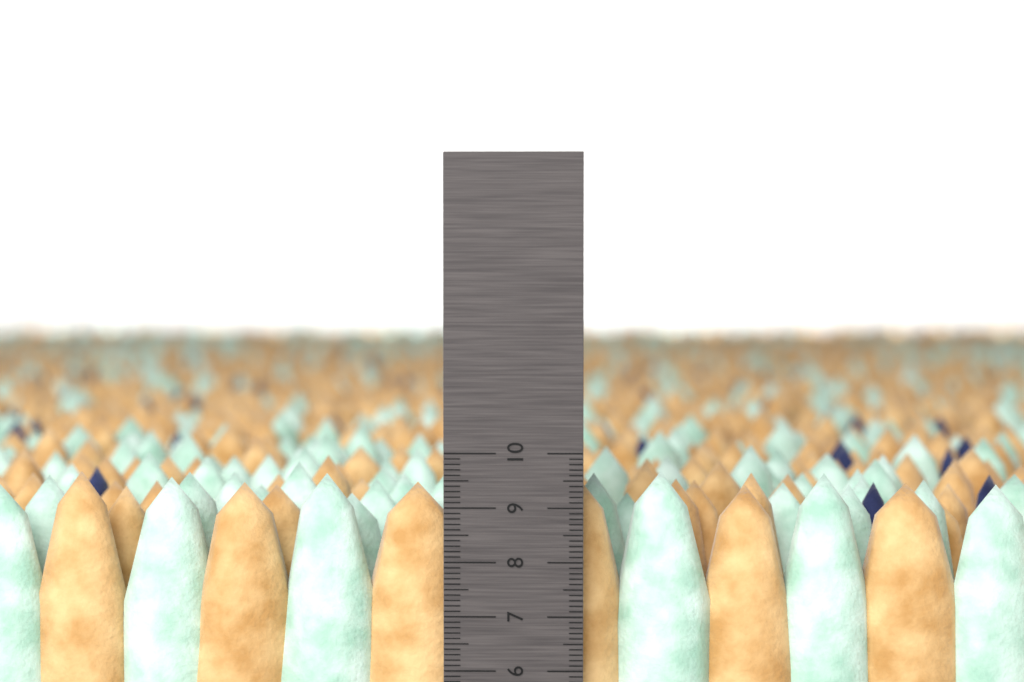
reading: 9.6 cm
